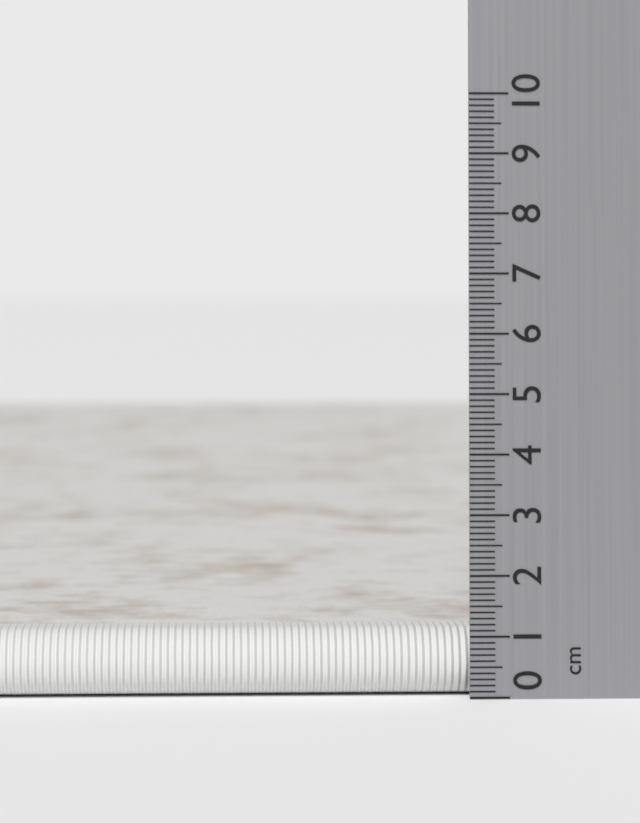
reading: 1.1 cm
